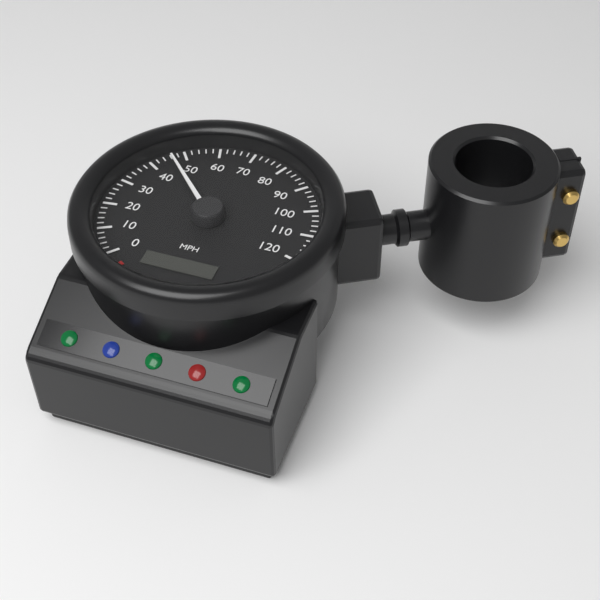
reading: 46 mph
